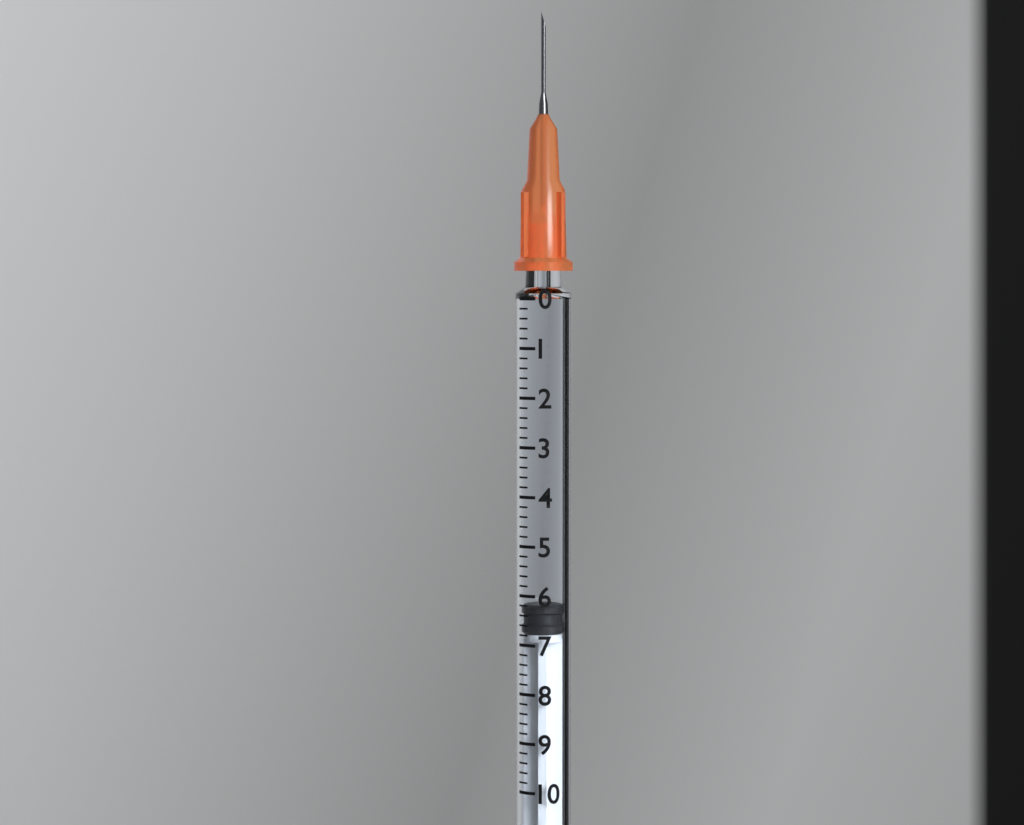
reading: 6.2 (no unit)
